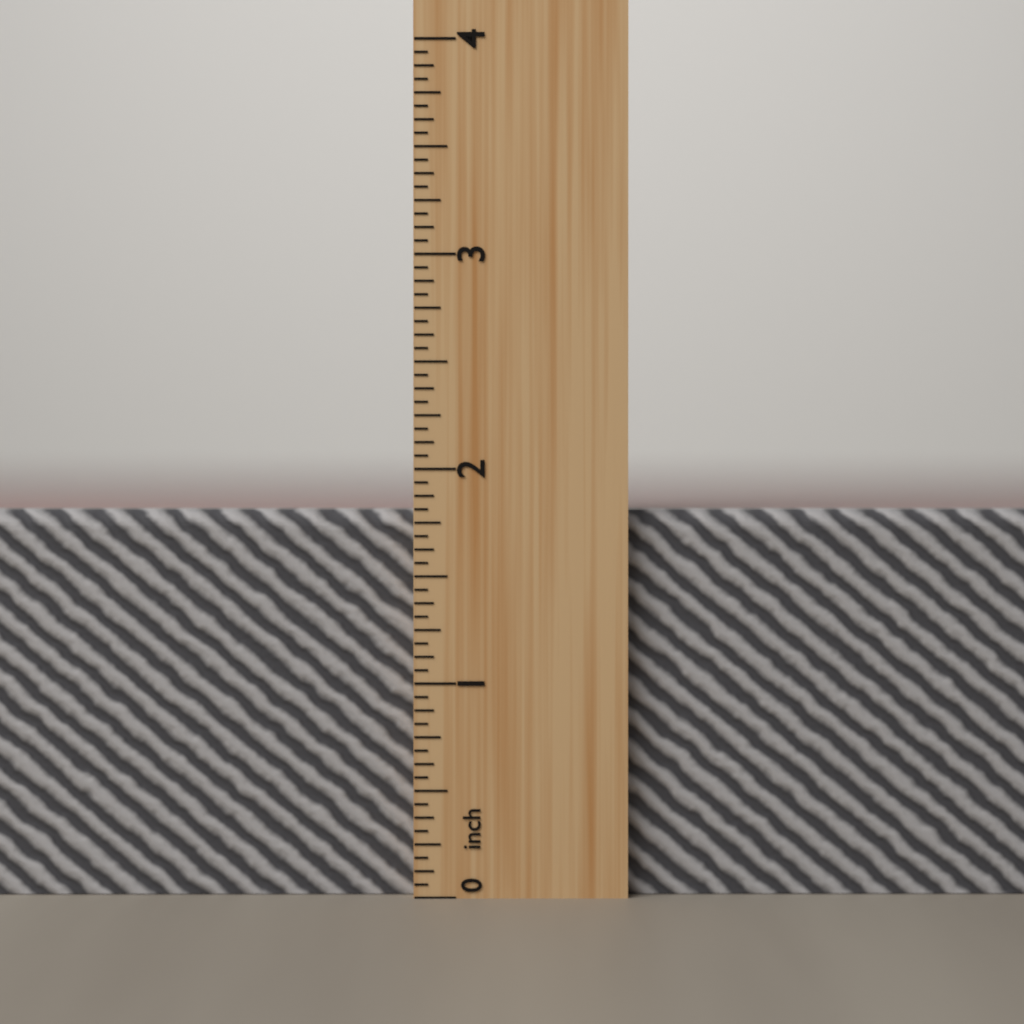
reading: 1.8125 inch
